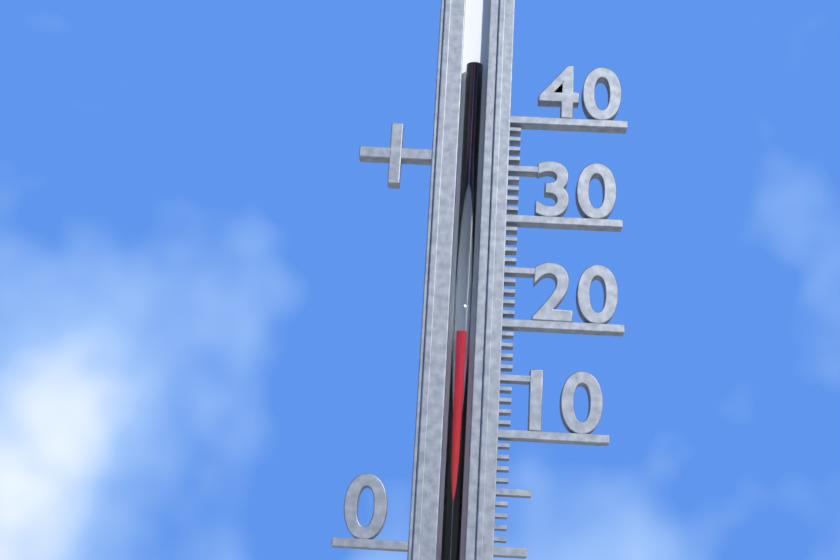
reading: 19 (no unit)
